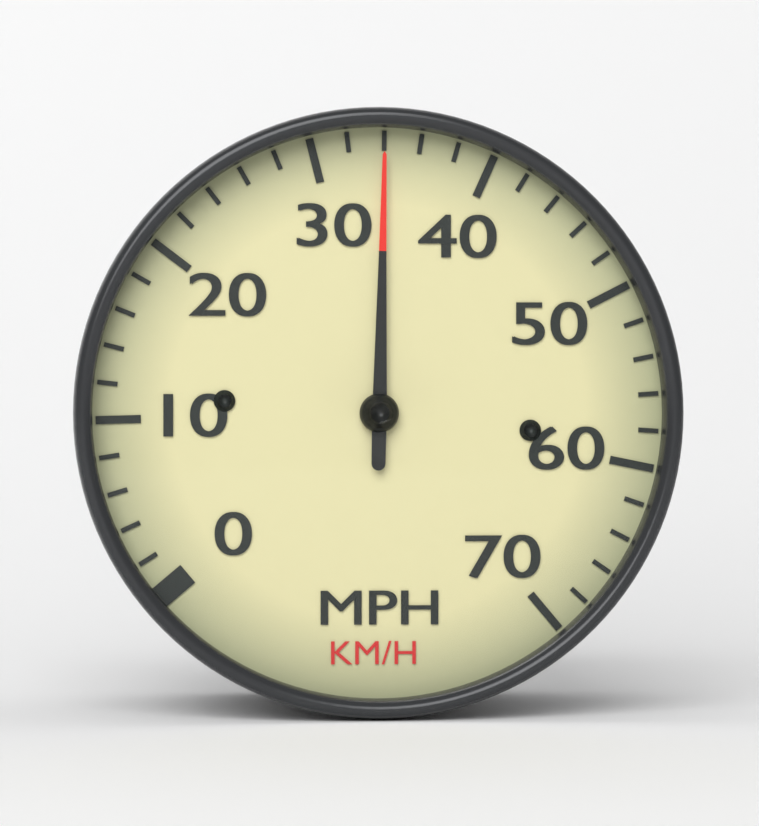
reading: 34 mph
